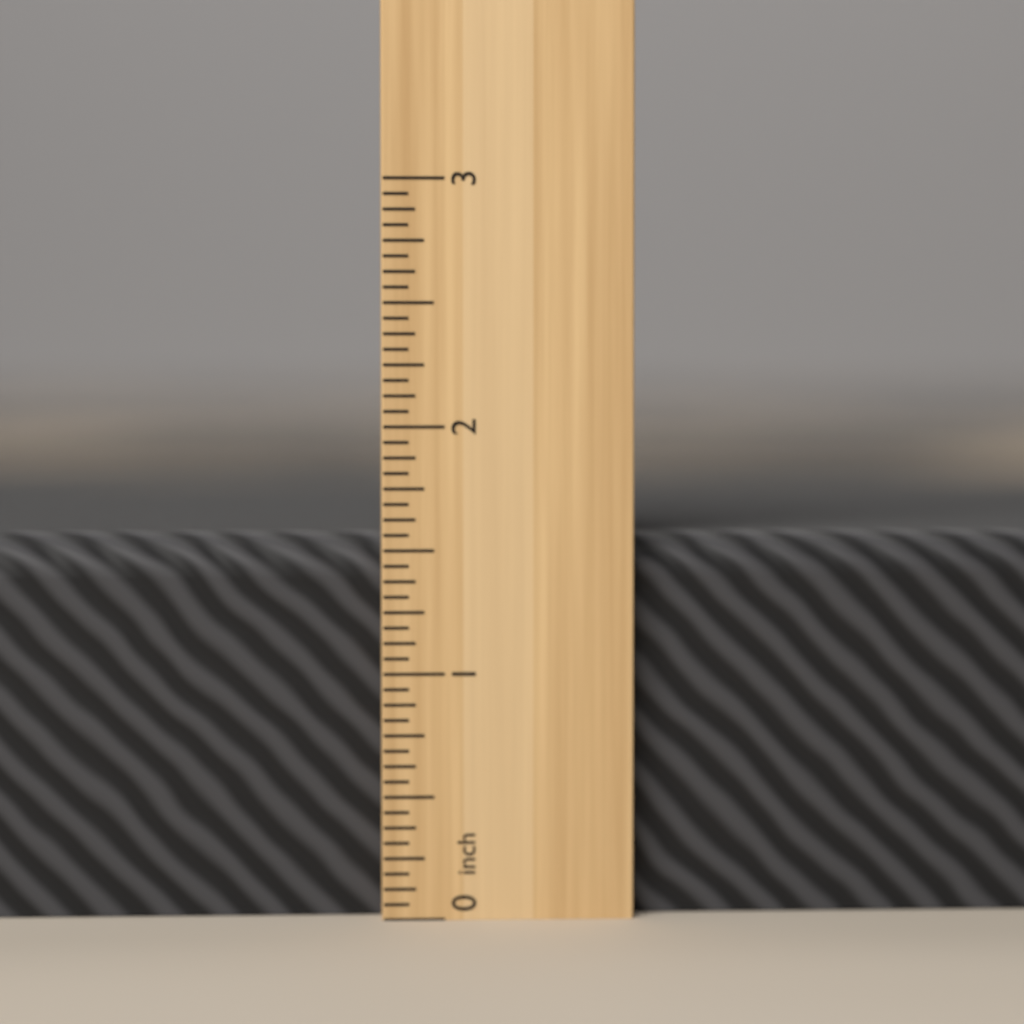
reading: 1.5625 inch
